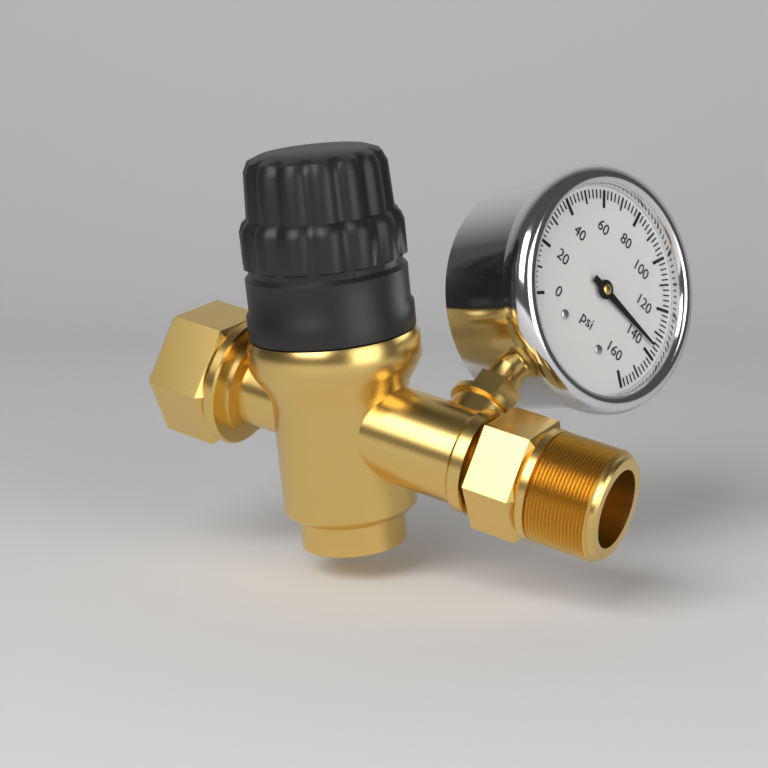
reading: 136 psi
